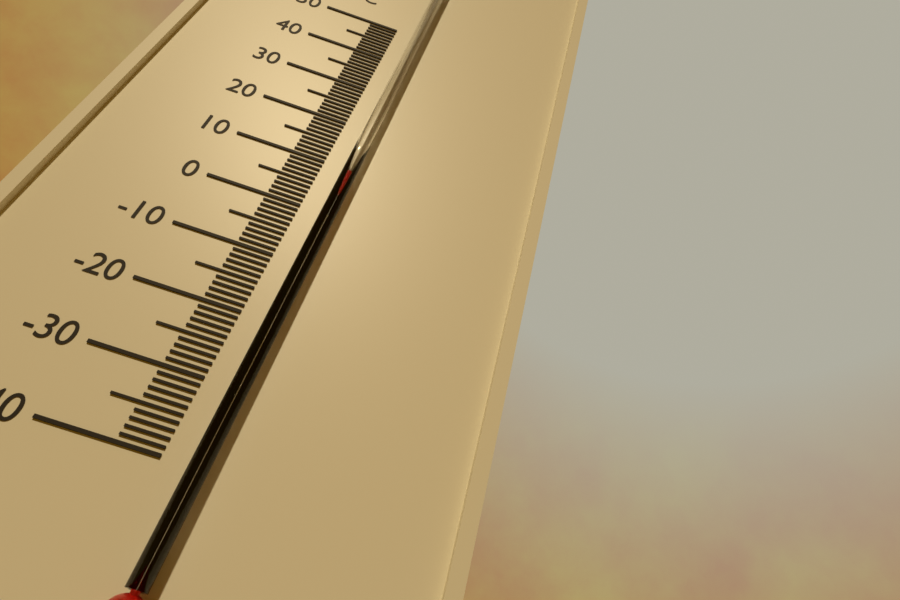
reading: 8 °C
